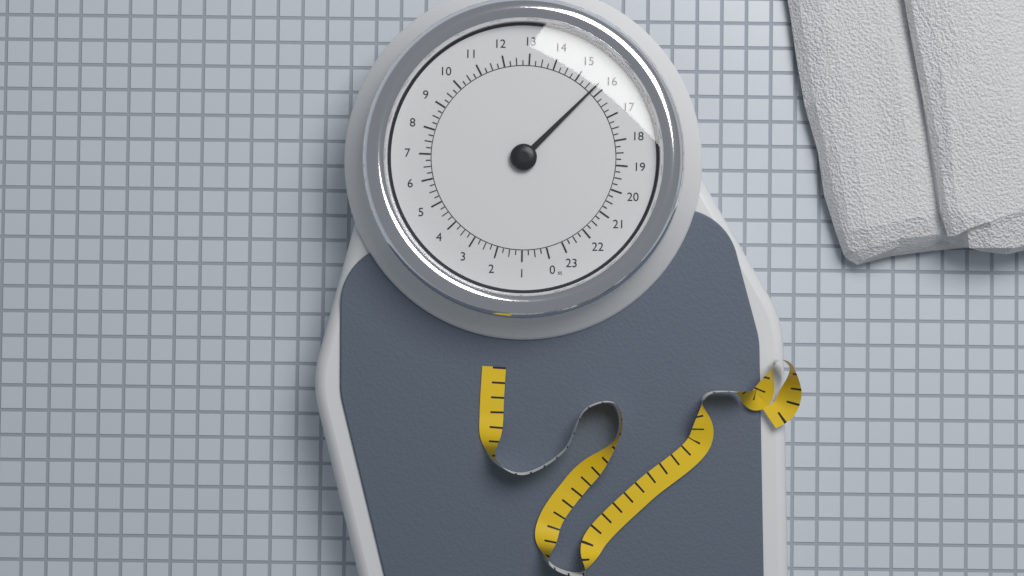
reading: 15.75 st
